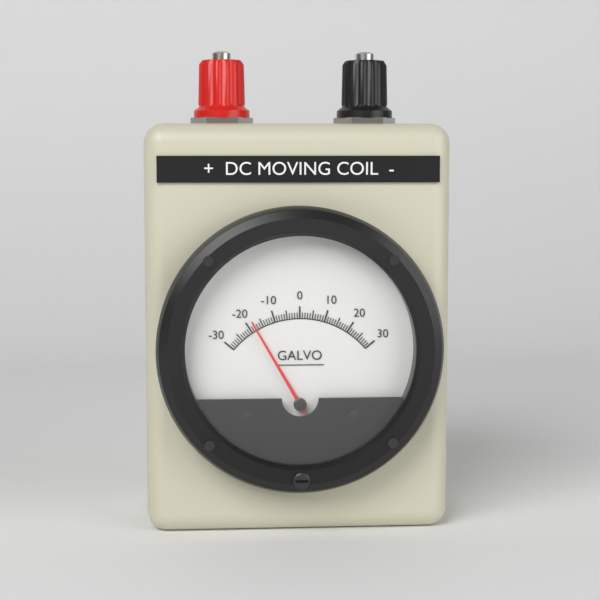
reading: -18 (no unit)
